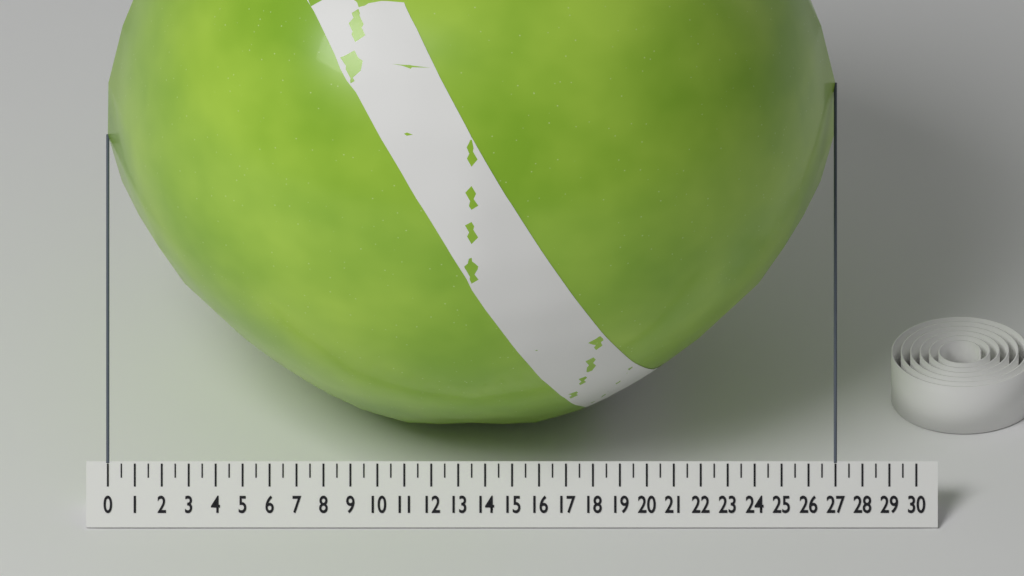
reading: 27.0 (no unit)
